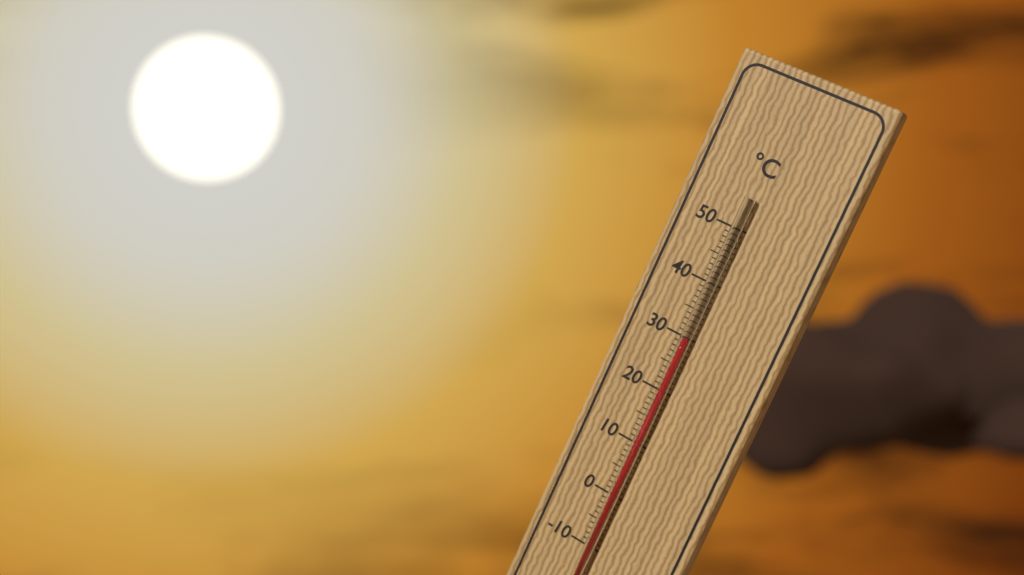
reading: 30 °C
